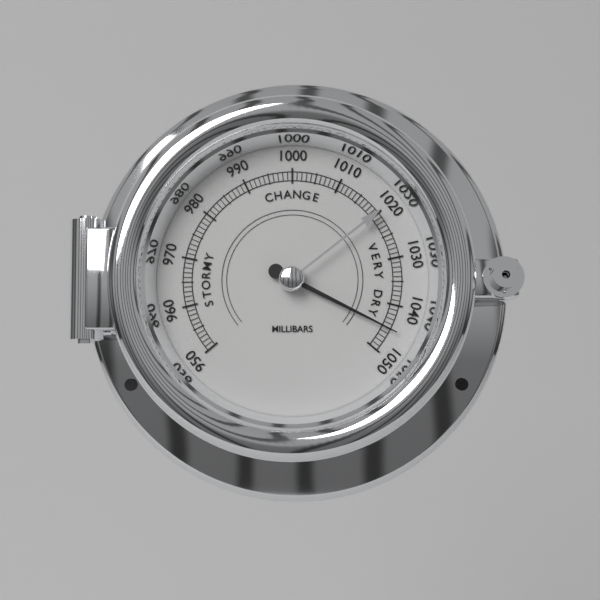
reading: 1045 mbar
